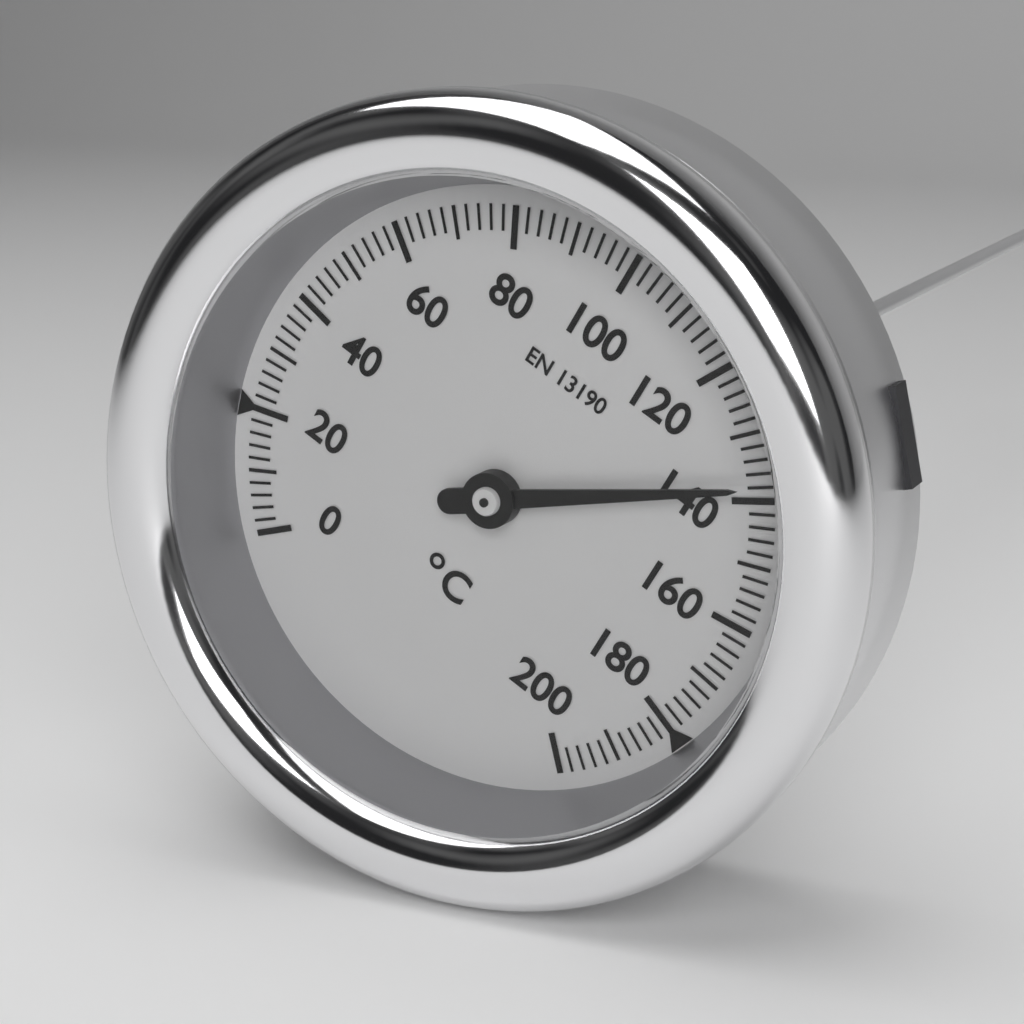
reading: 138 °C
